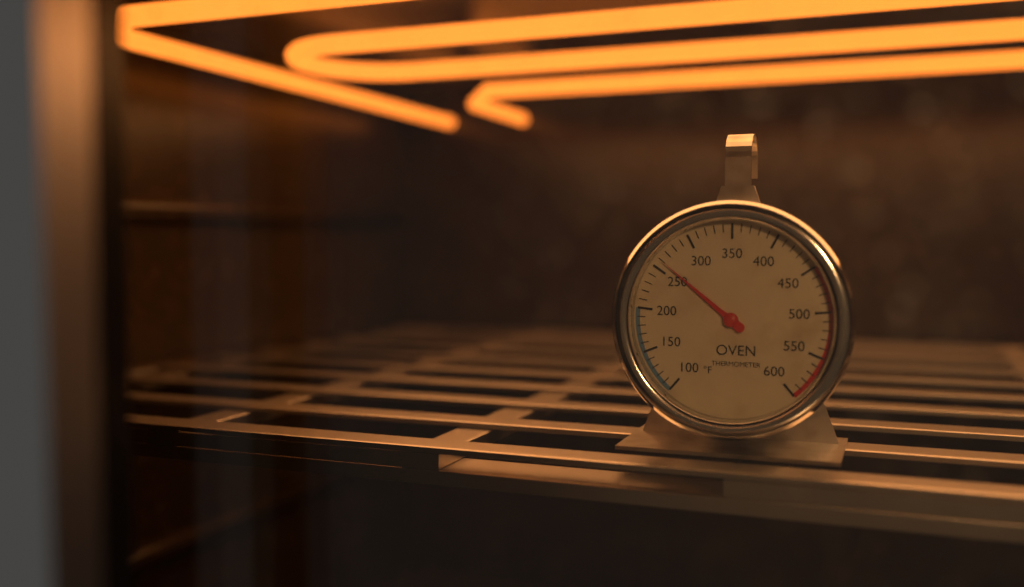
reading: 260 °F
